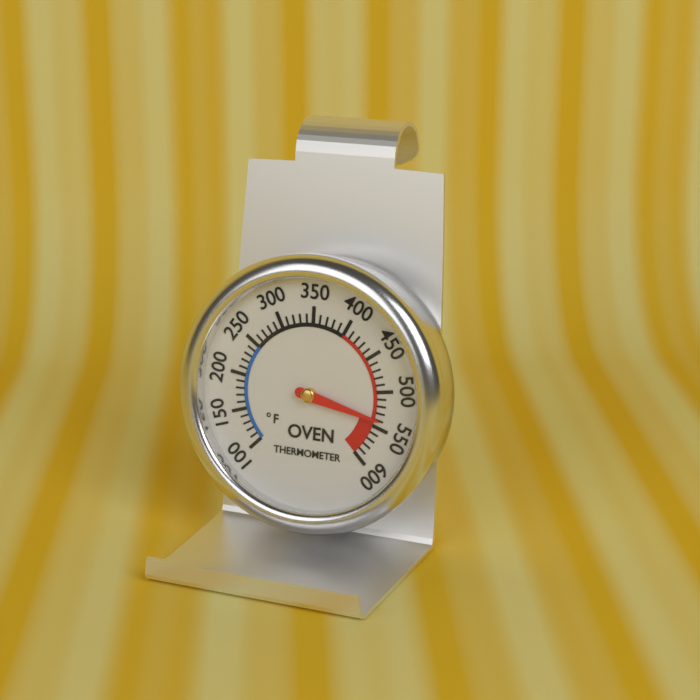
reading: 540 °F
